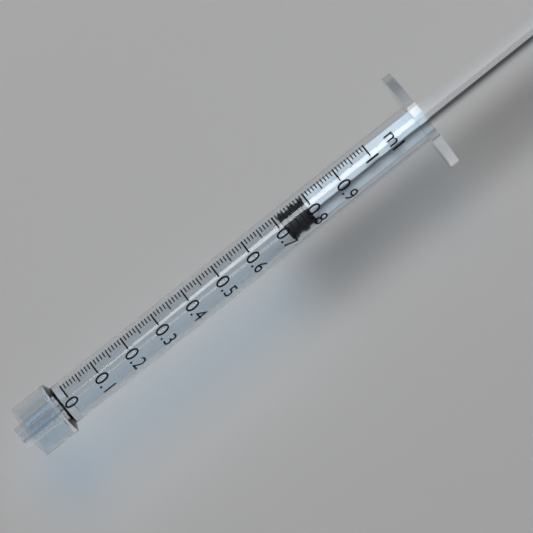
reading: 0.71 ml
